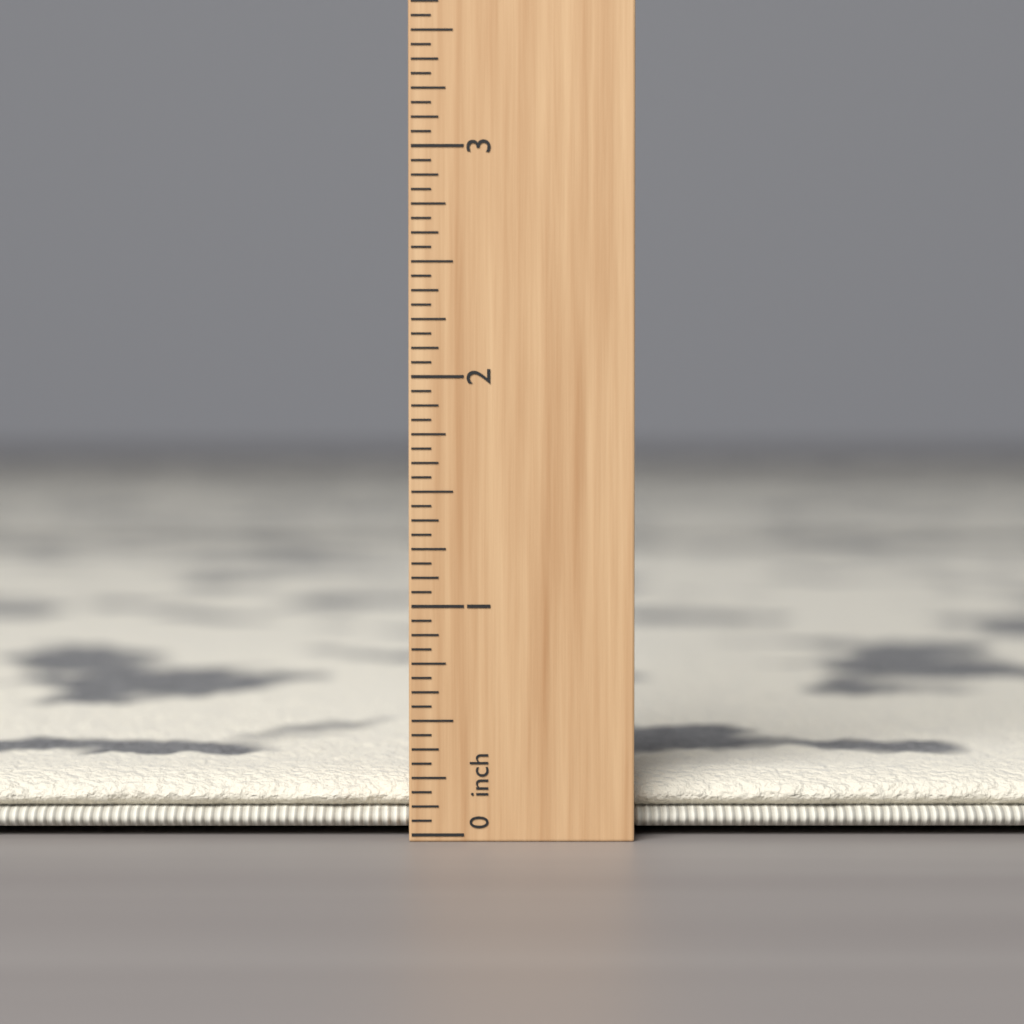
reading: 0.2500 inch
